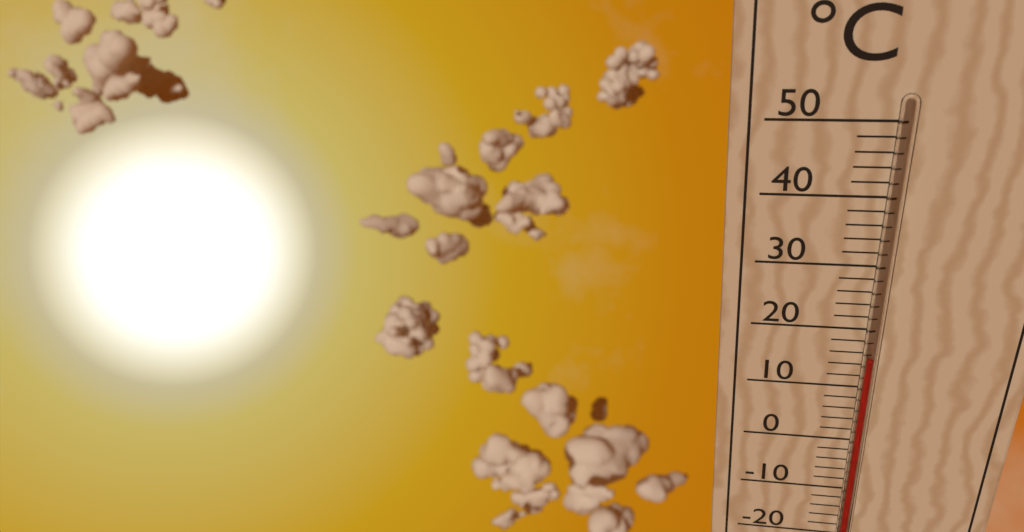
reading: 16 °C
